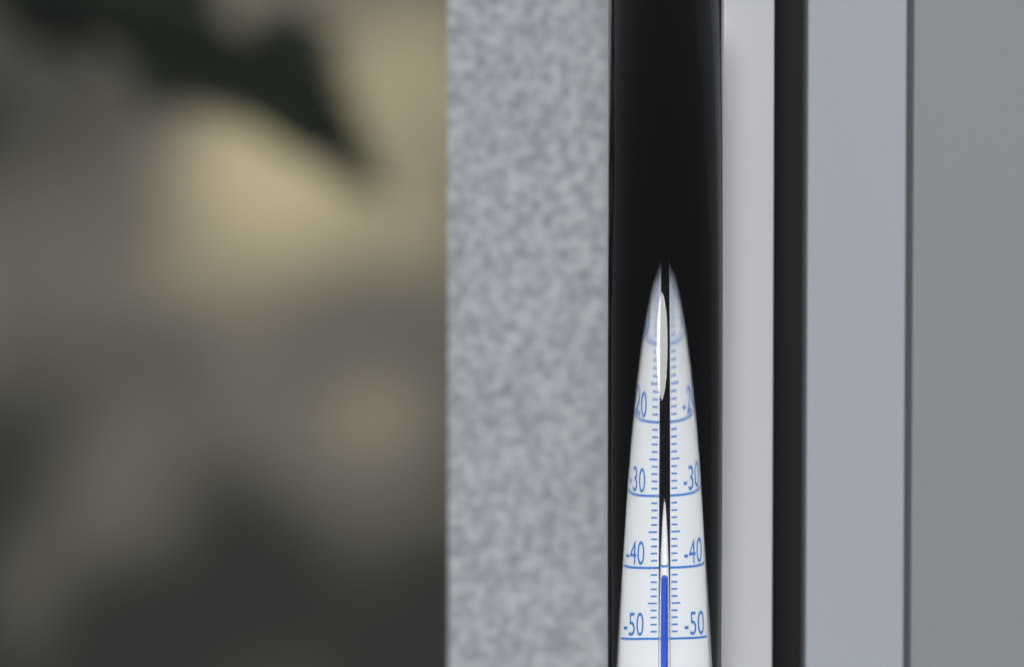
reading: -41 °C
